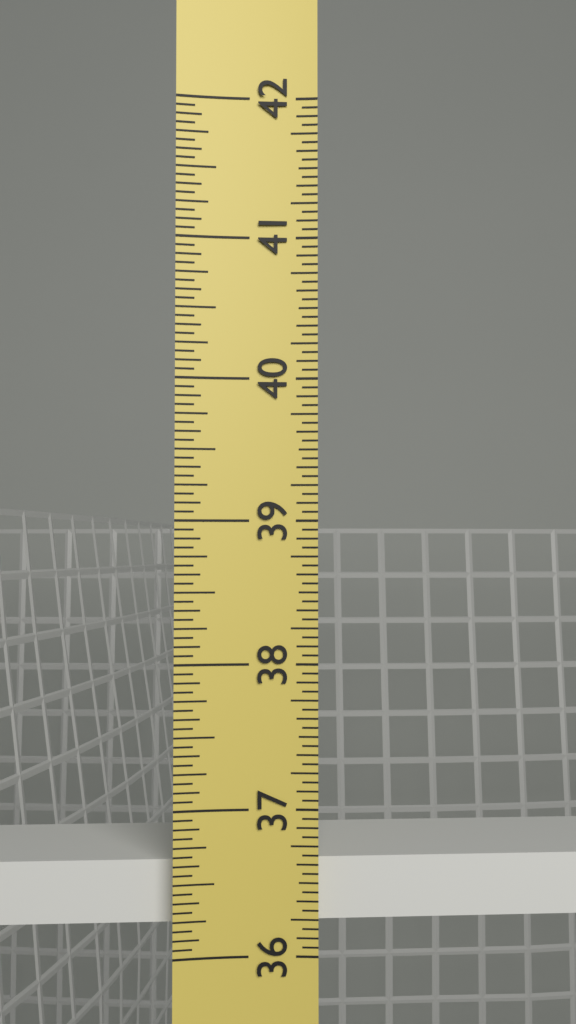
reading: 36.6250 in
